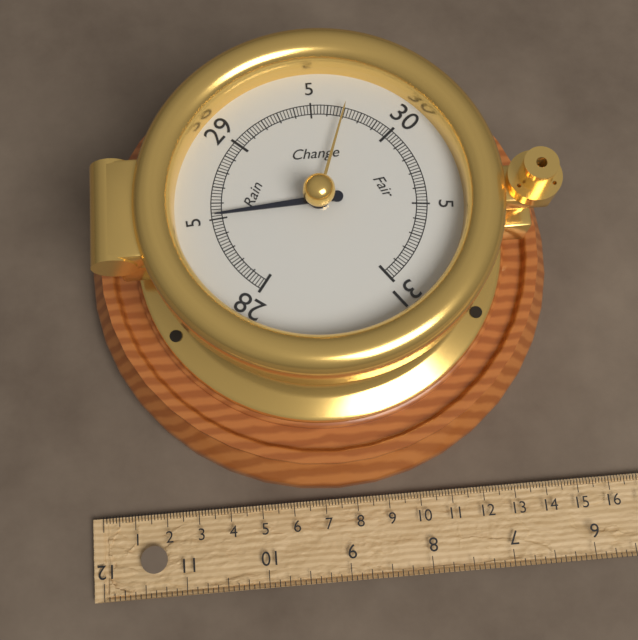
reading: 28.52 inHg
